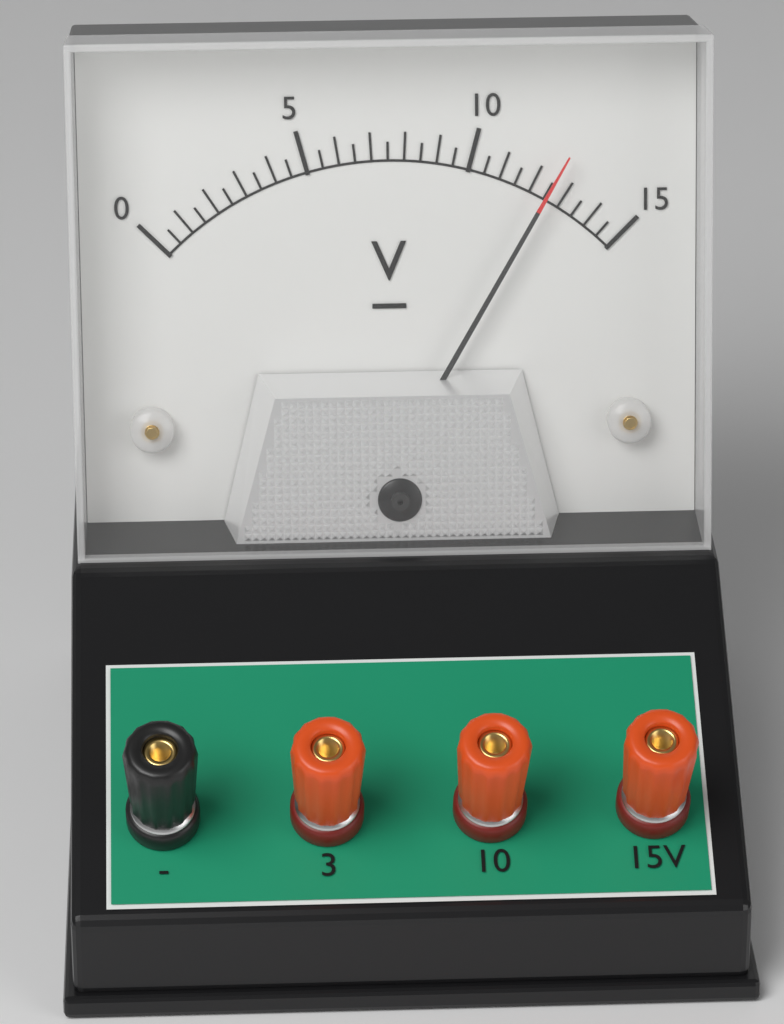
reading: 12.5 V
